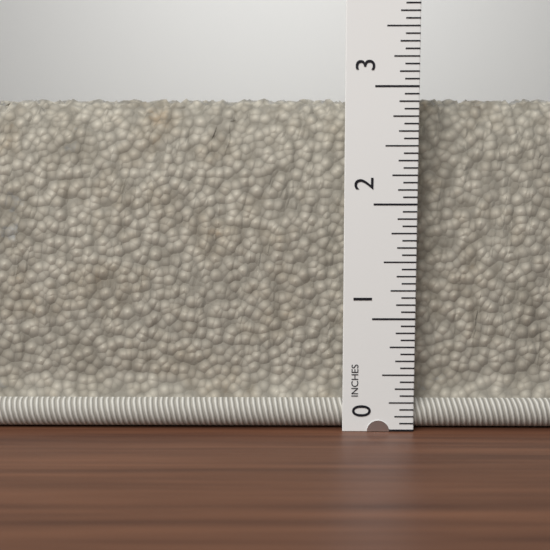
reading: 2.9375 in
